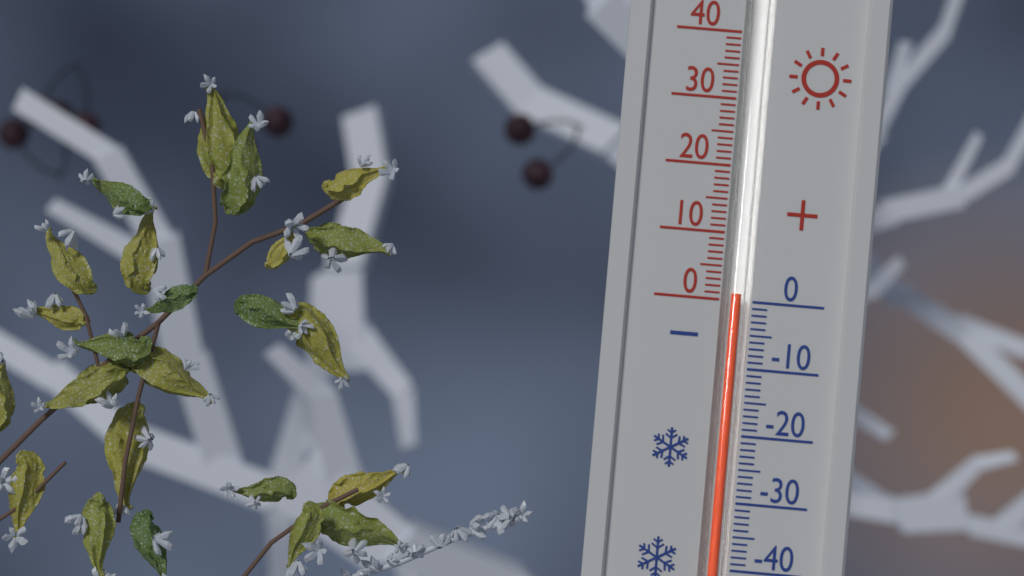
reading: 1 (no unit)
